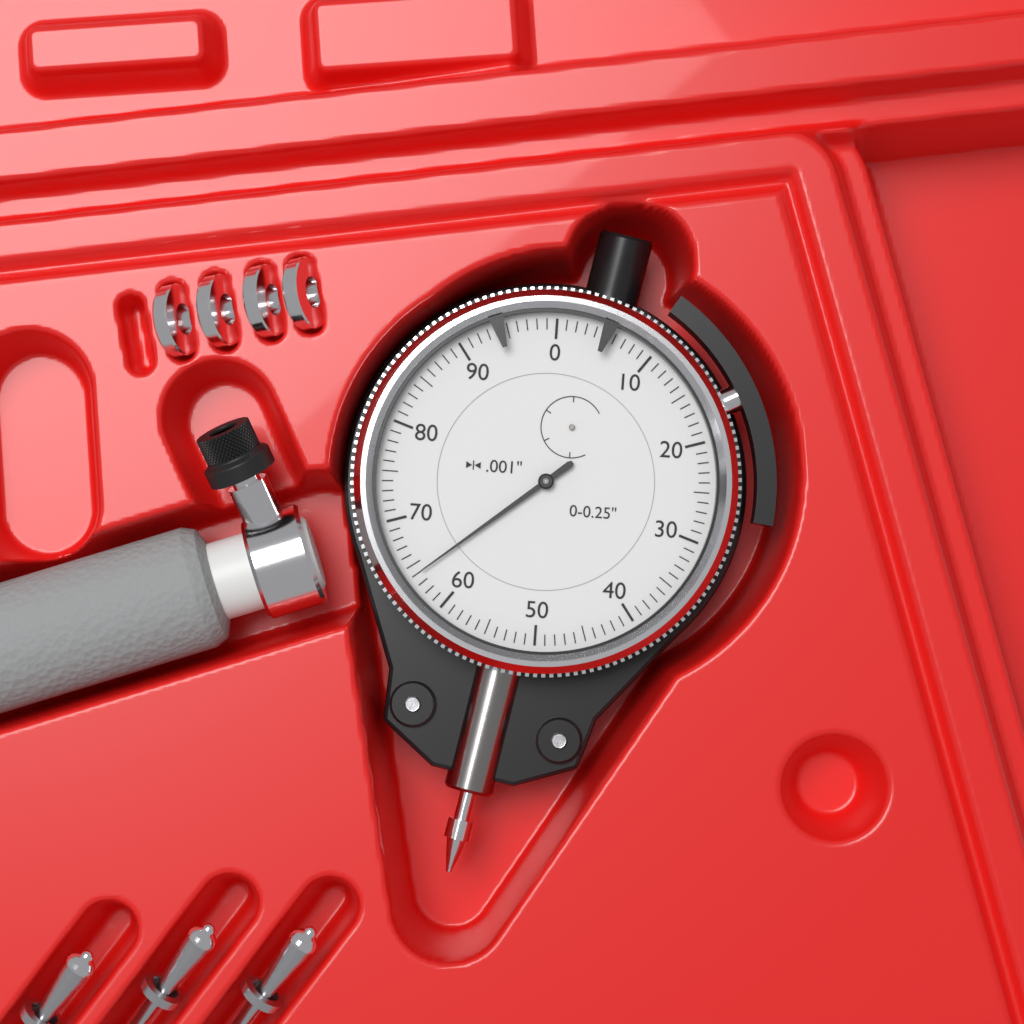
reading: 0.064 in
